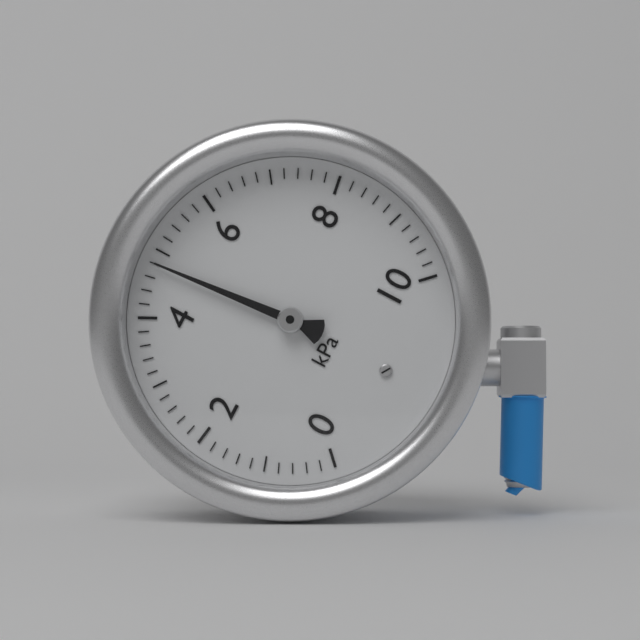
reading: 4.8 kPa
